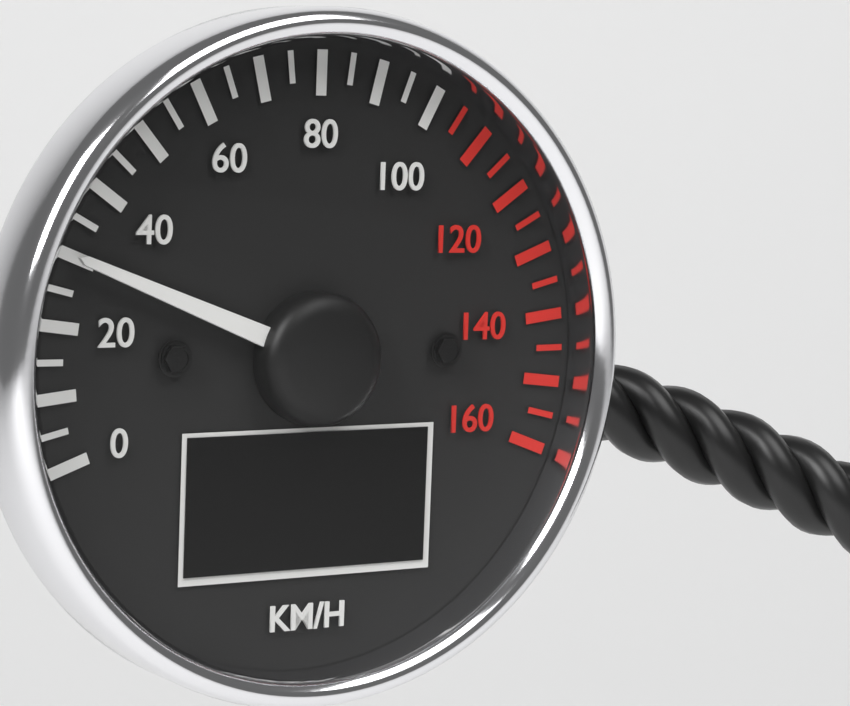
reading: 30 km/h
